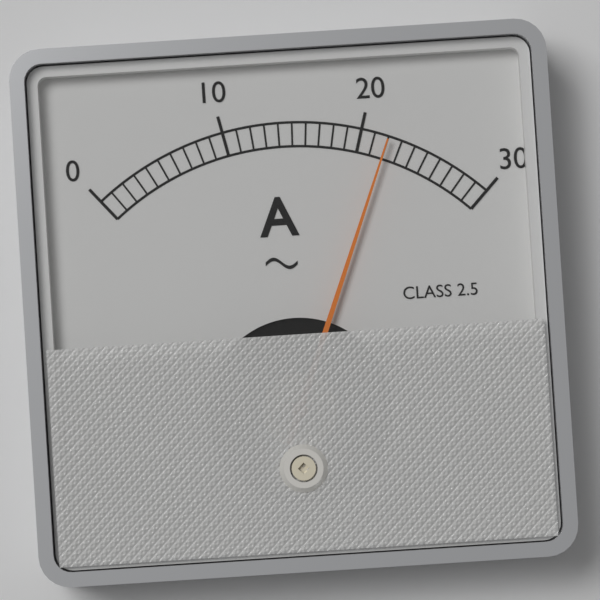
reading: 22 A
